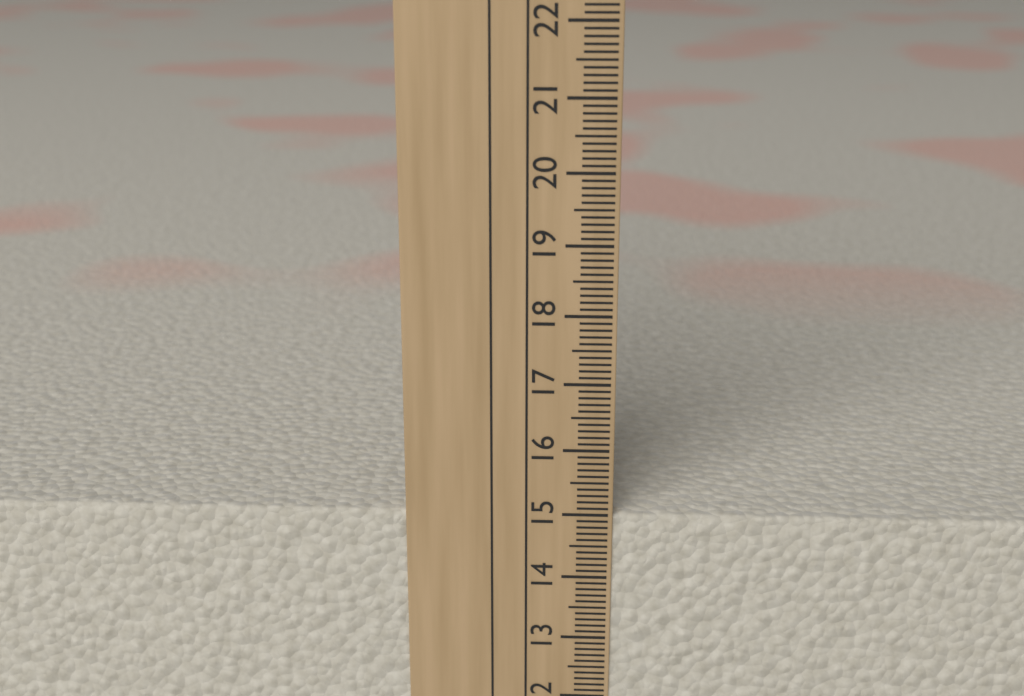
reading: 15.0 cm
